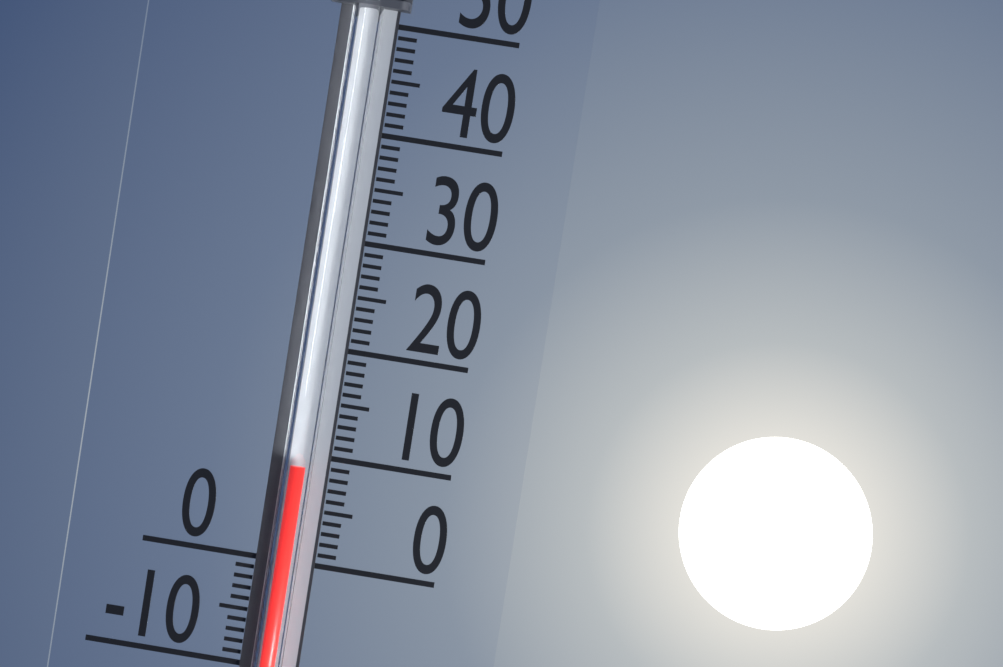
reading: 9 (no unit)
